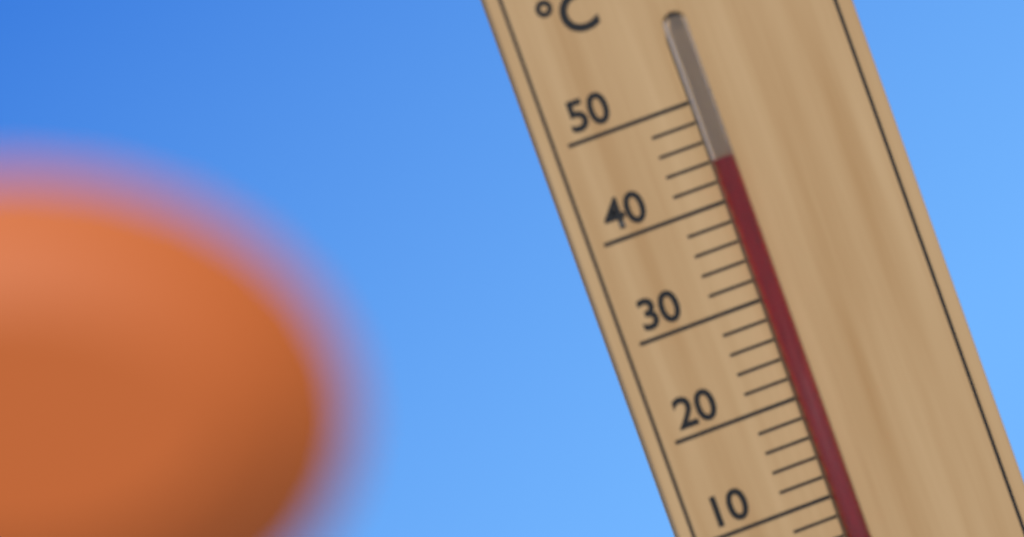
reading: 44 °C
